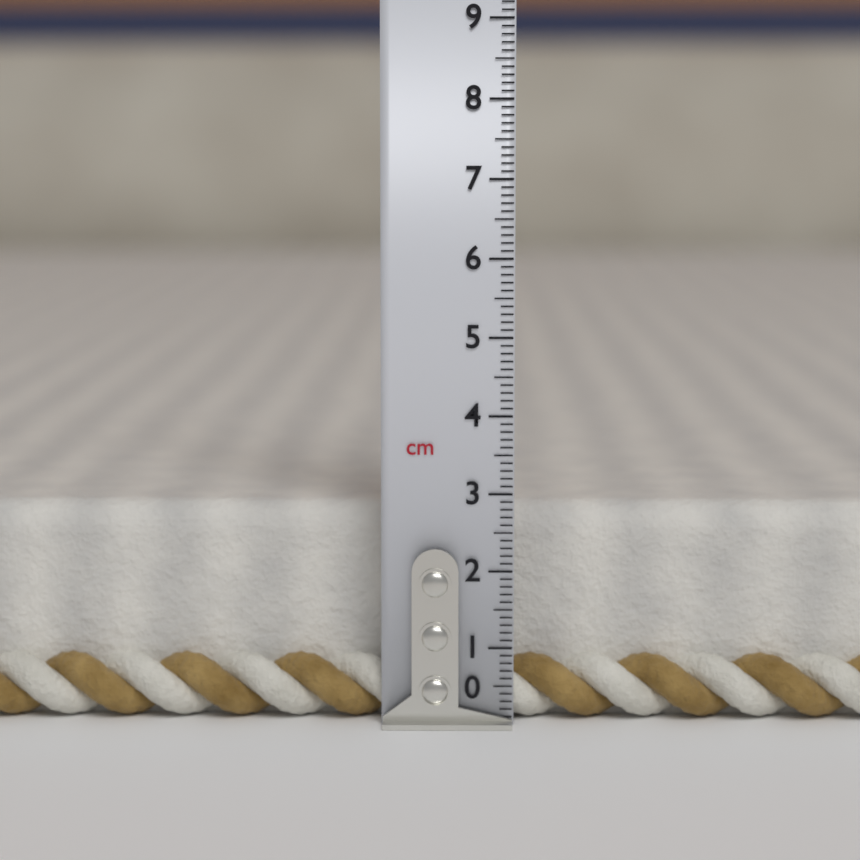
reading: 2.8 cm
